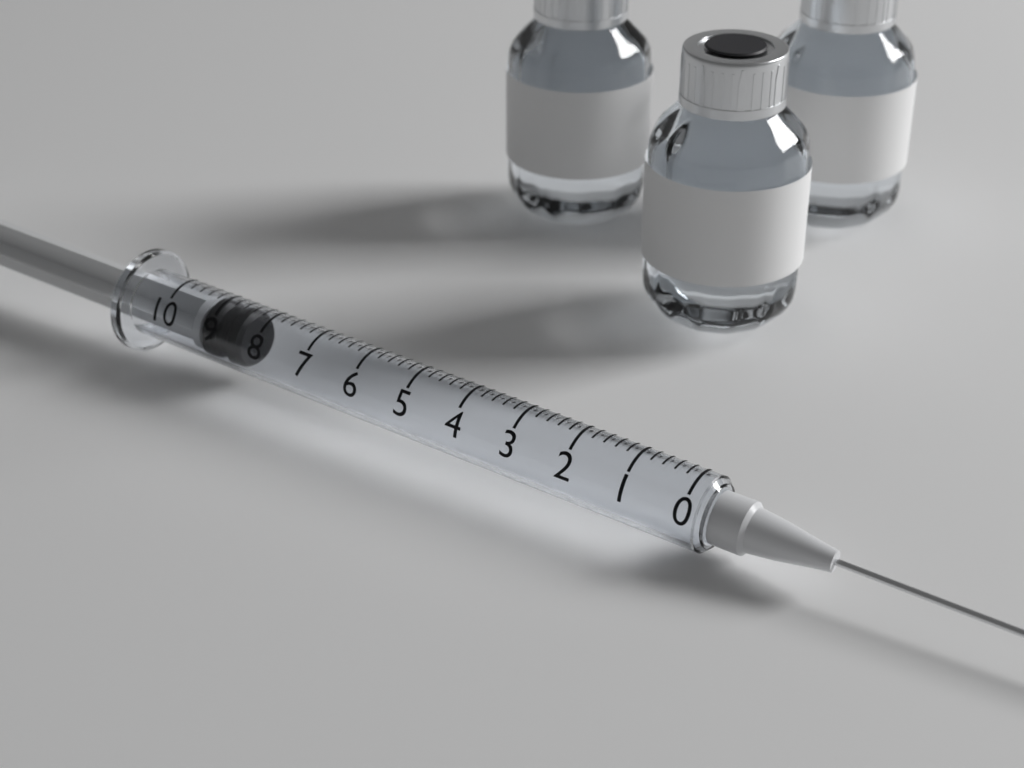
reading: 8.4 (no unit)
